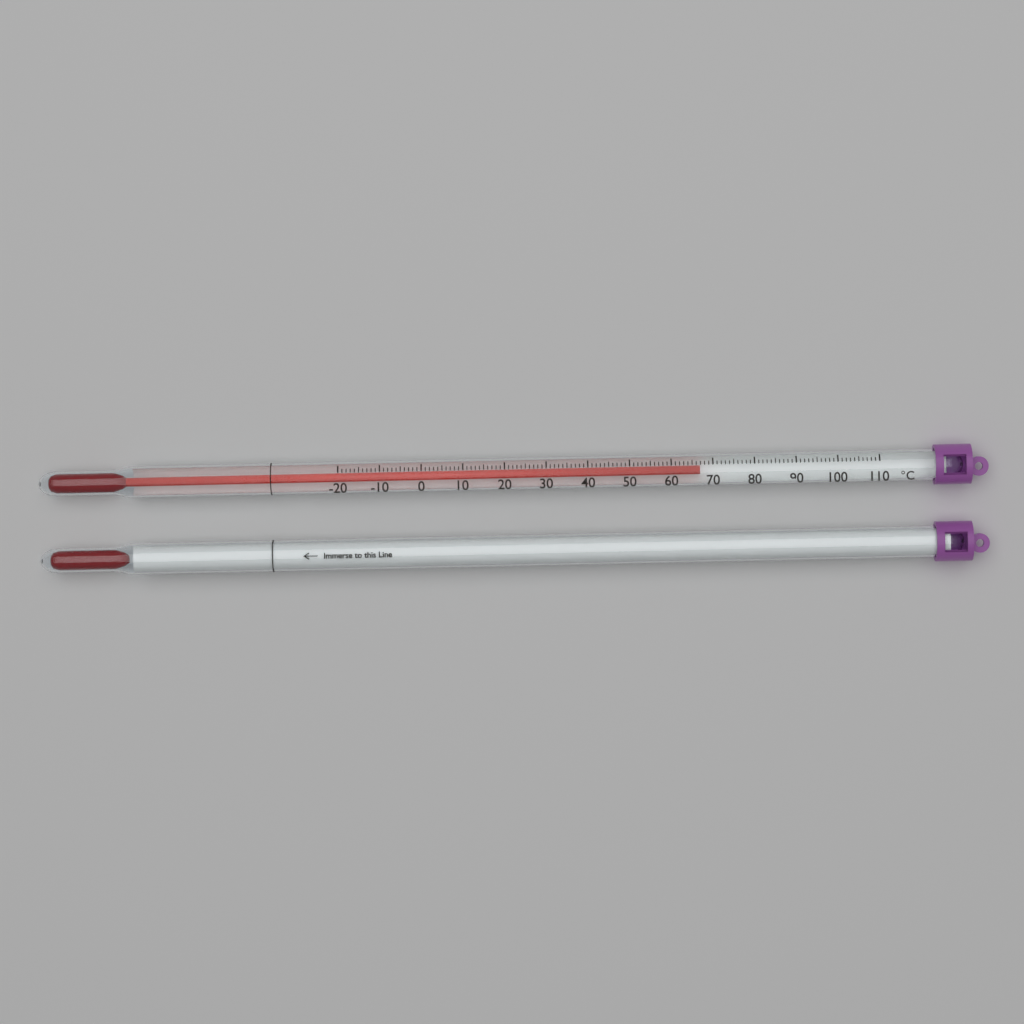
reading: 67 °C
